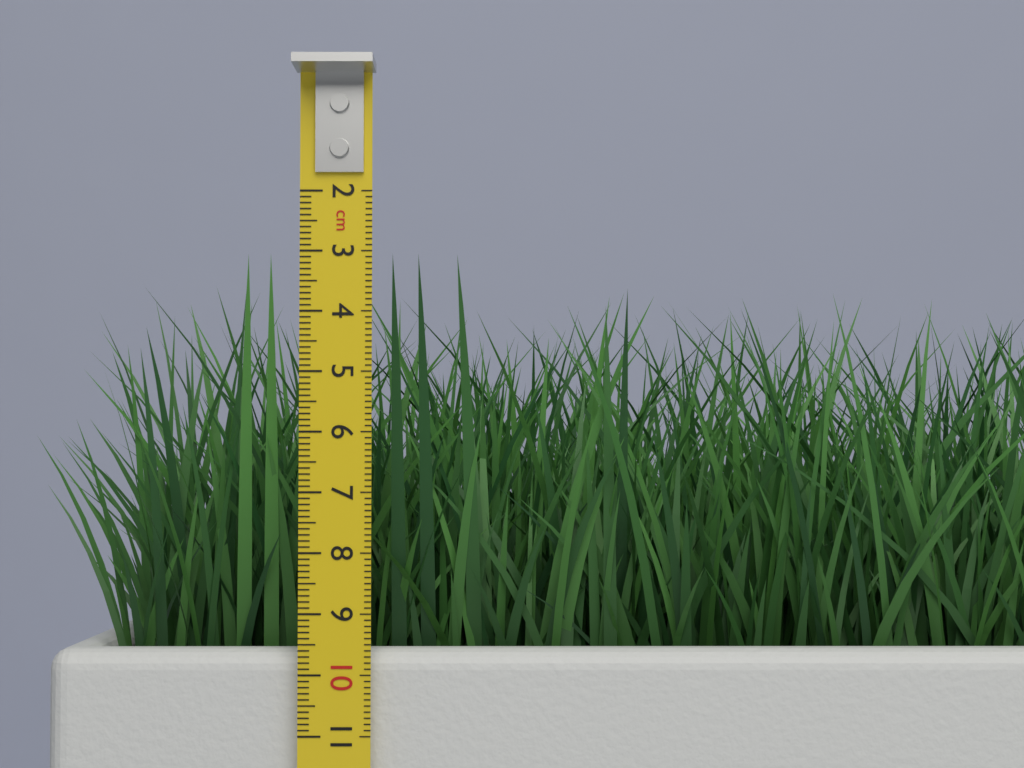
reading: 3.0 cm
